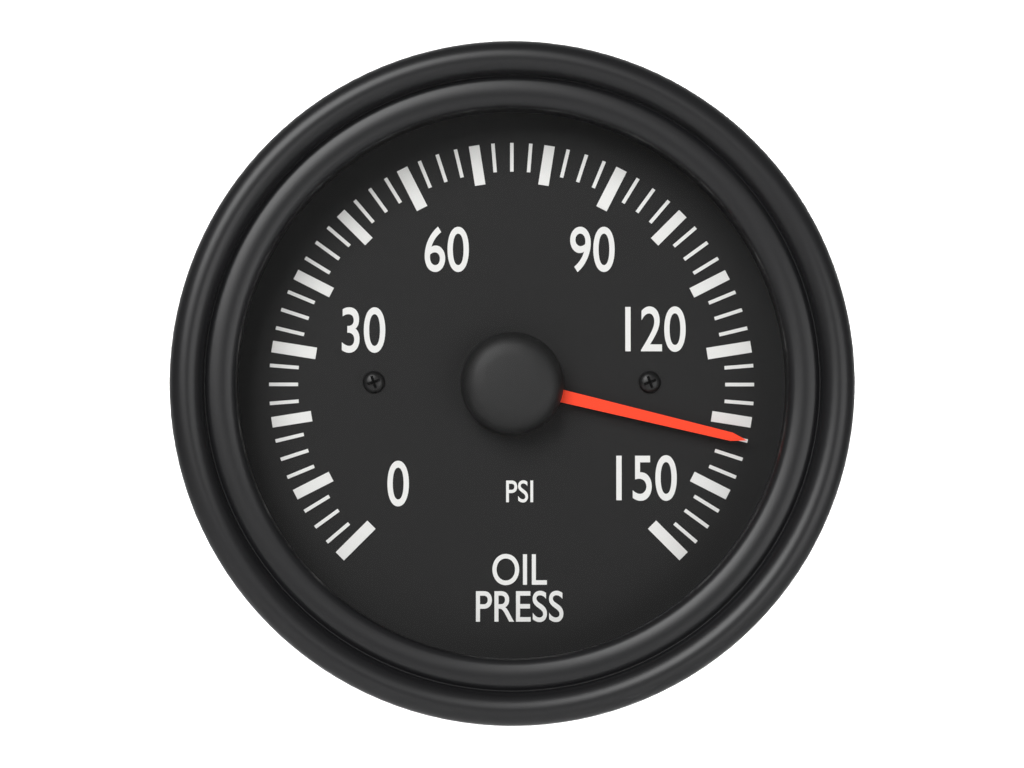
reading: 132.5 psi
